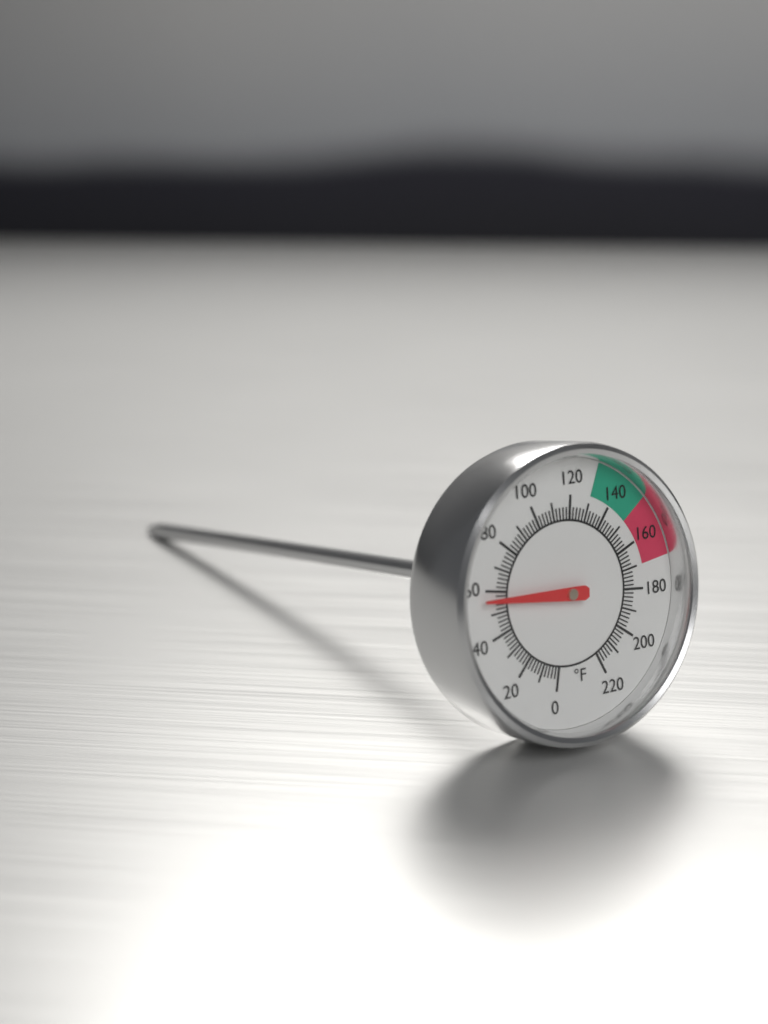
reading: 56 °F
